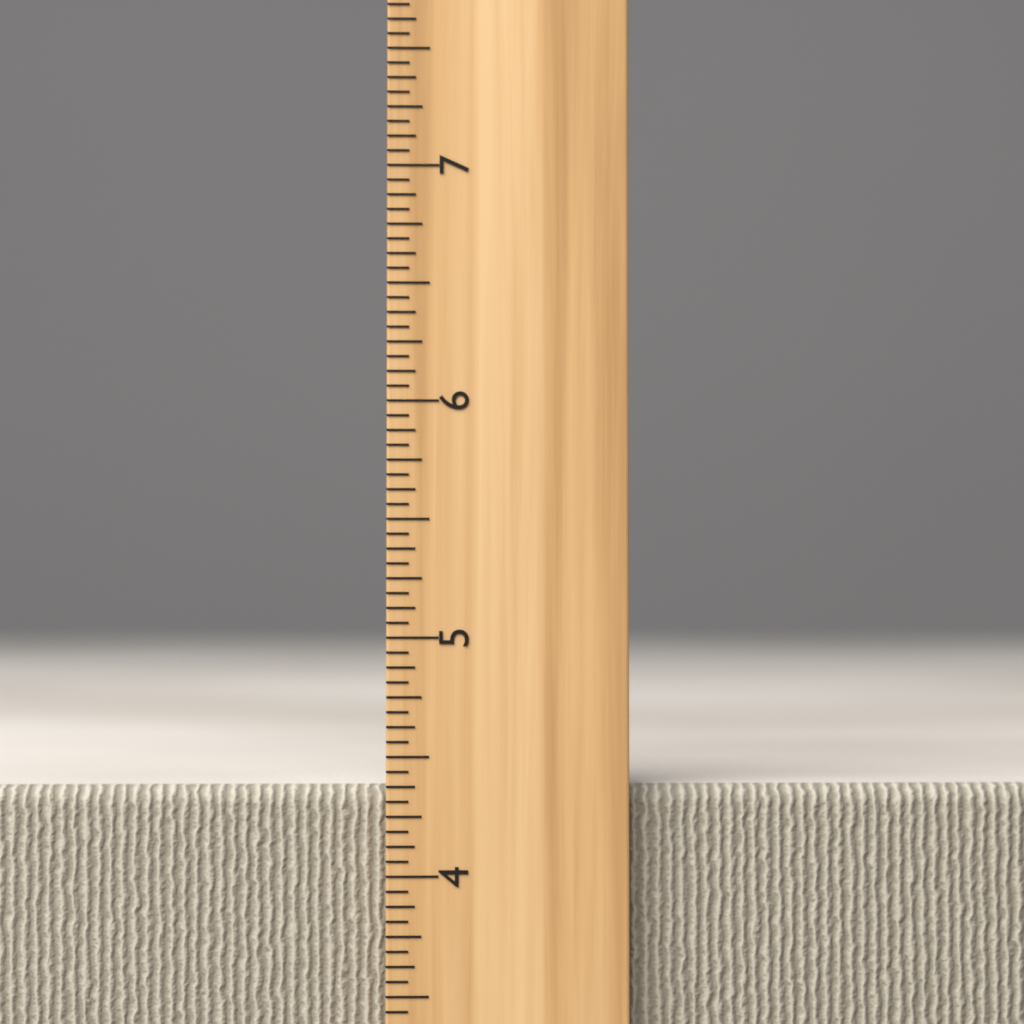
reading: 4.3750 inch
